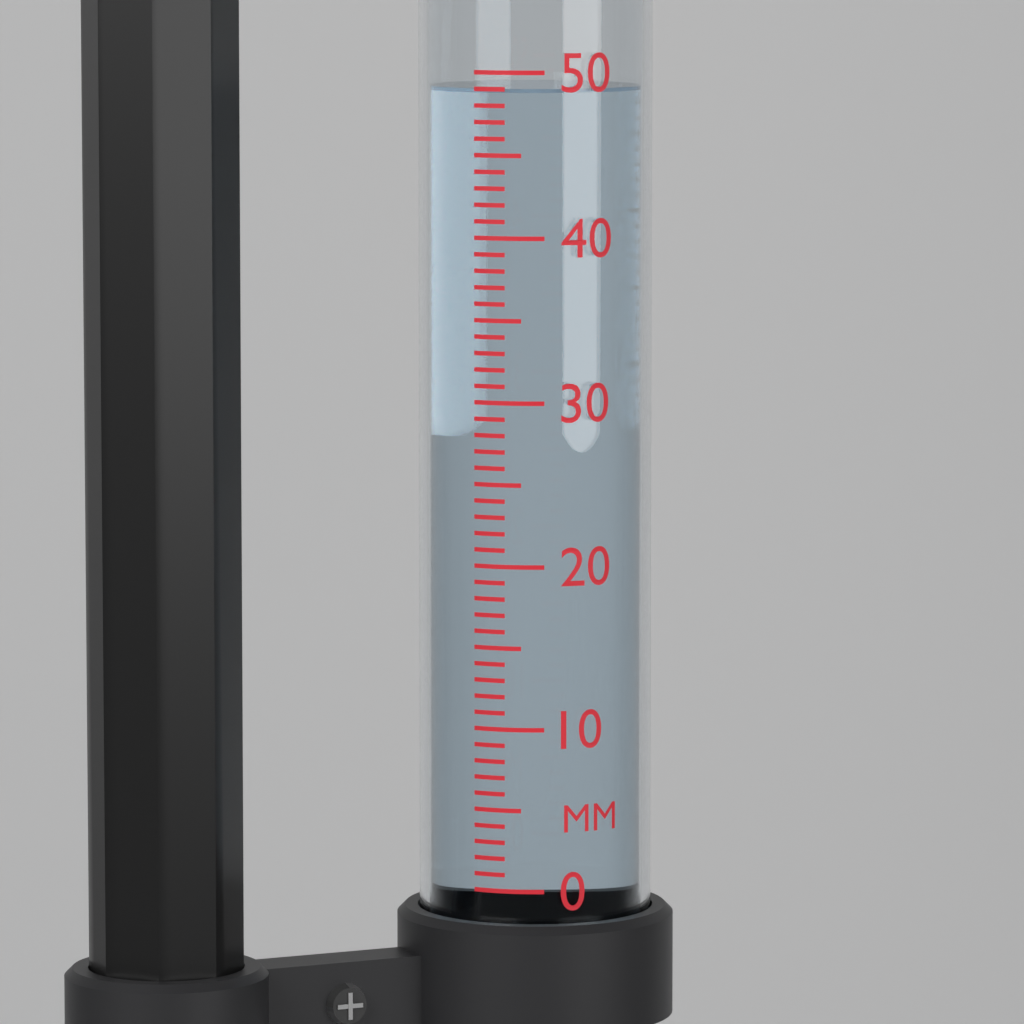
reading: 49 mm
